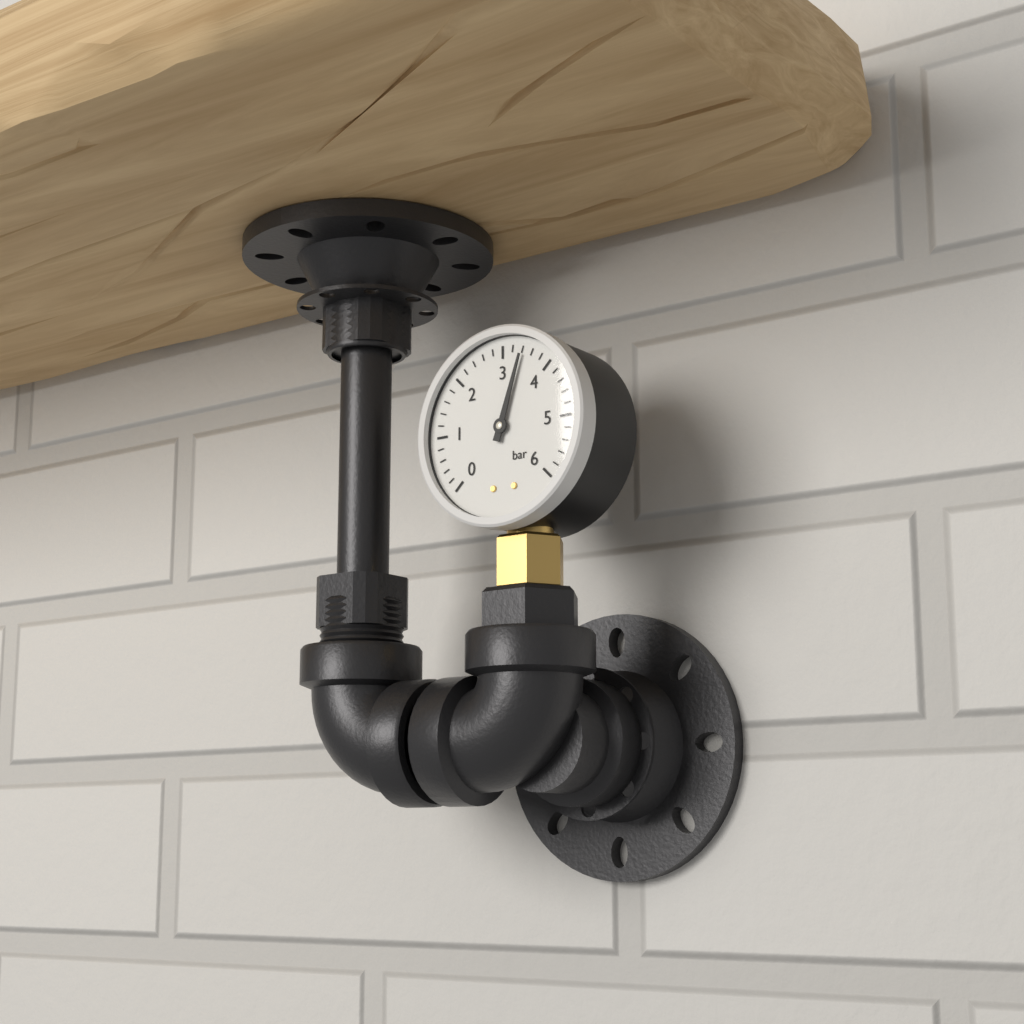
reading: 3.4 bar
